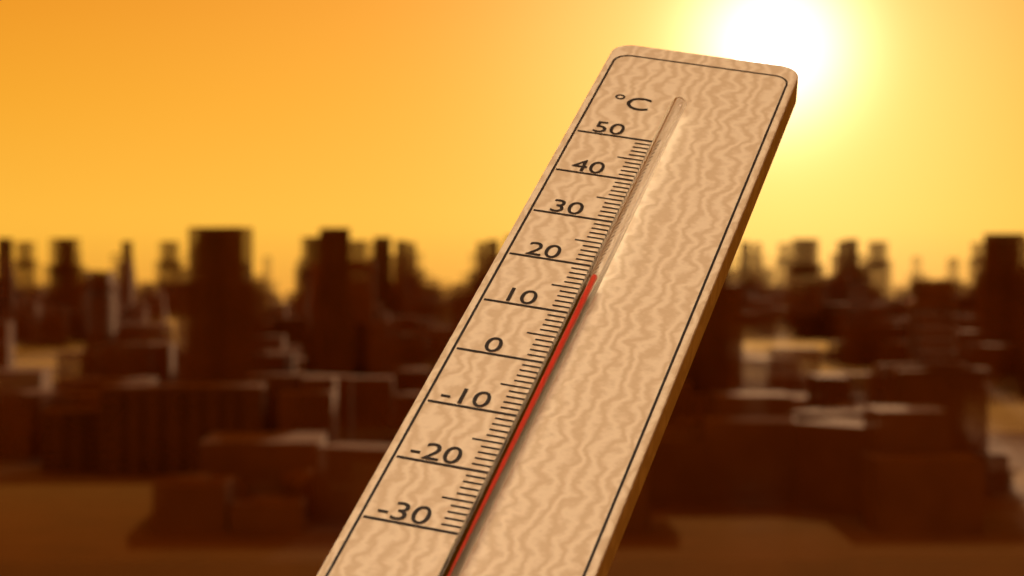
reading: 15 °C
